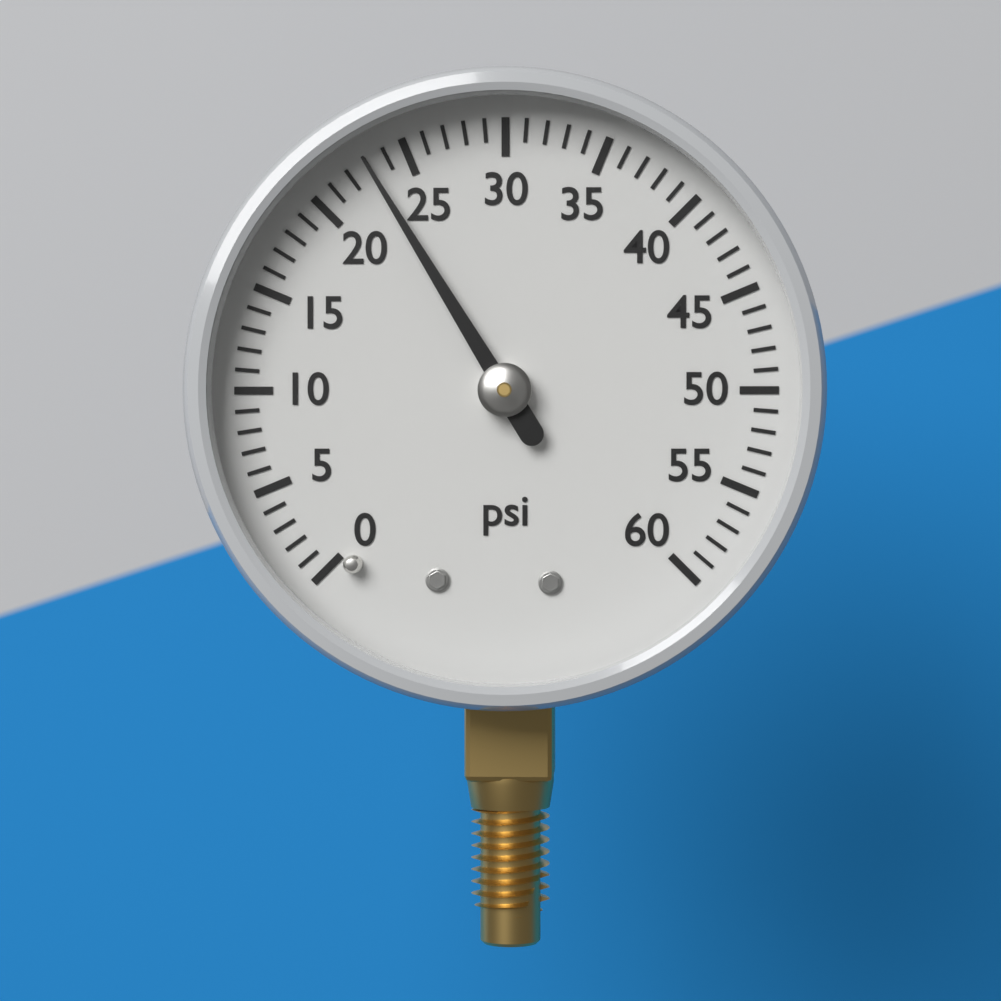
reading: 23 psi
